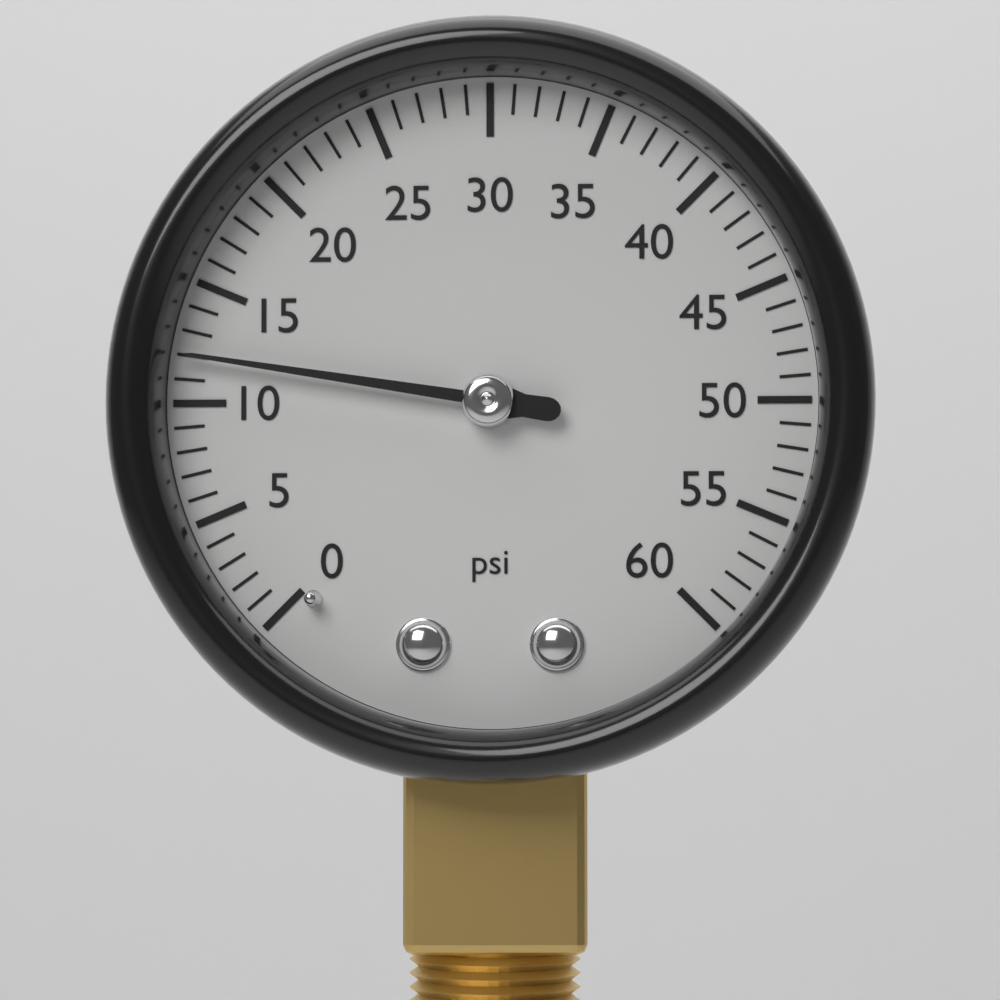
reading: 12 psi
